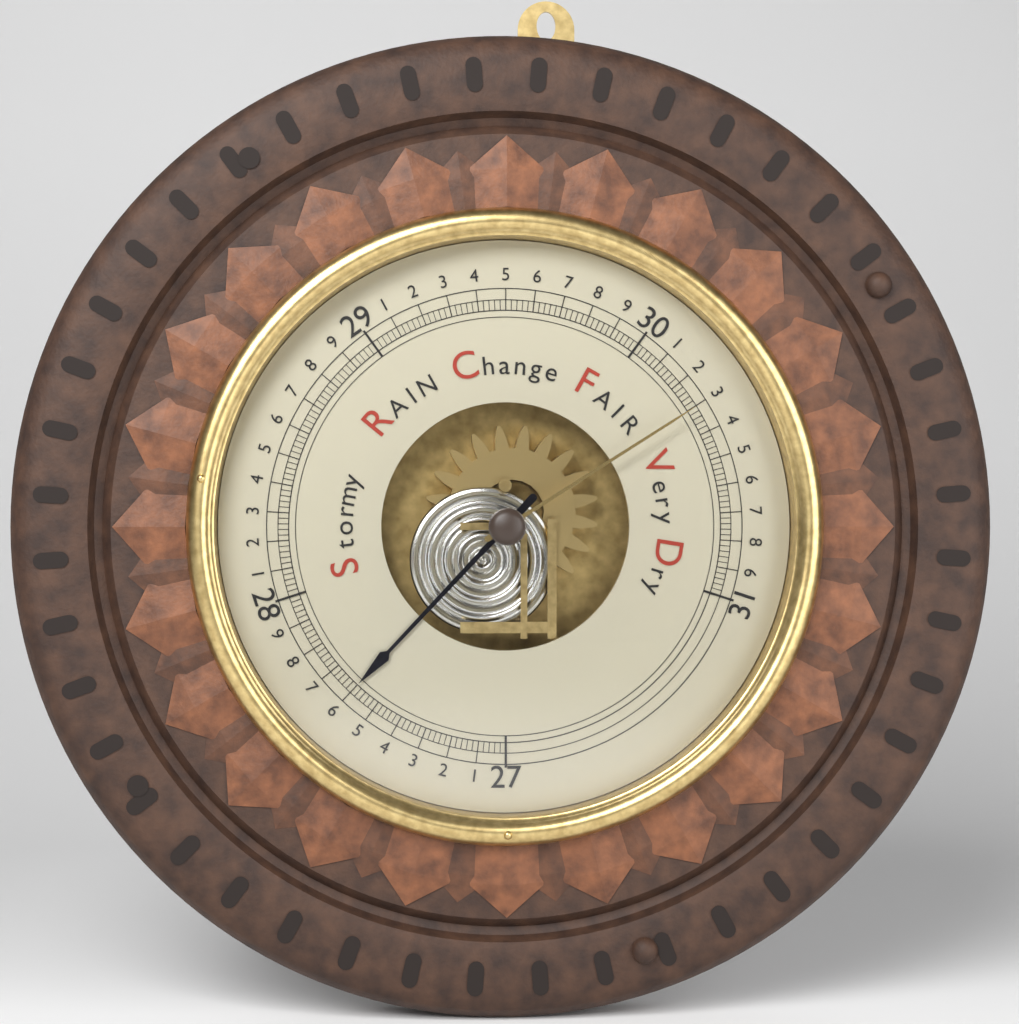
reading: 27.60 inHg
